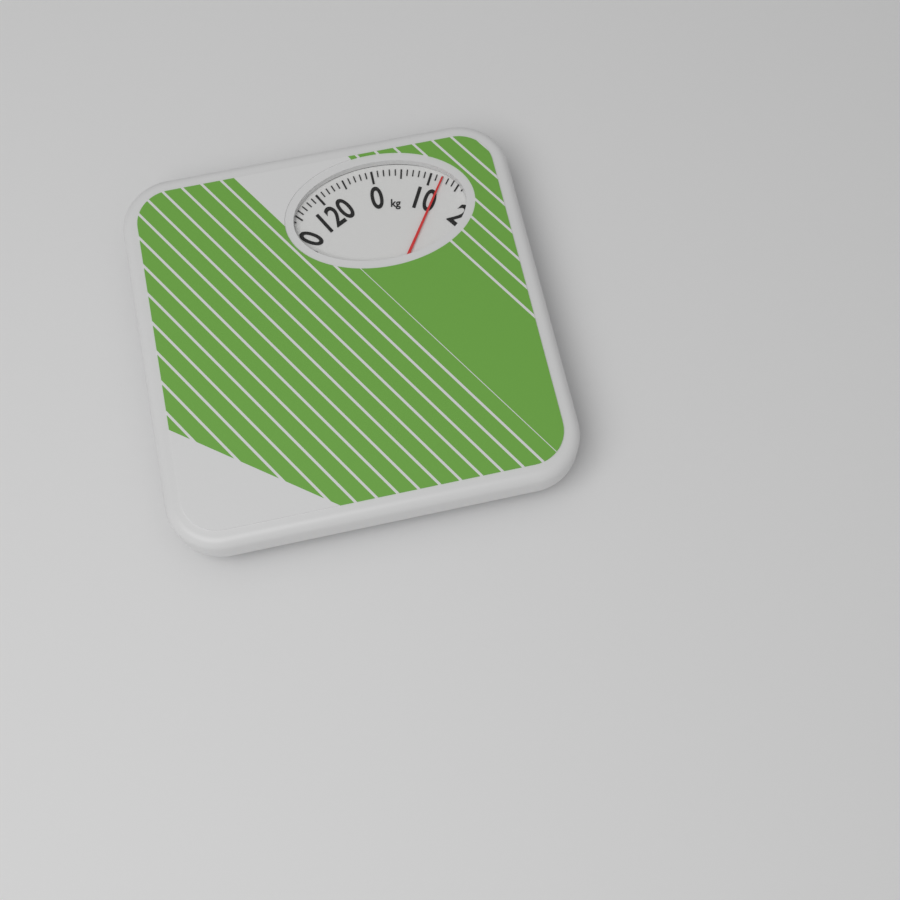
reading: 12 kg
